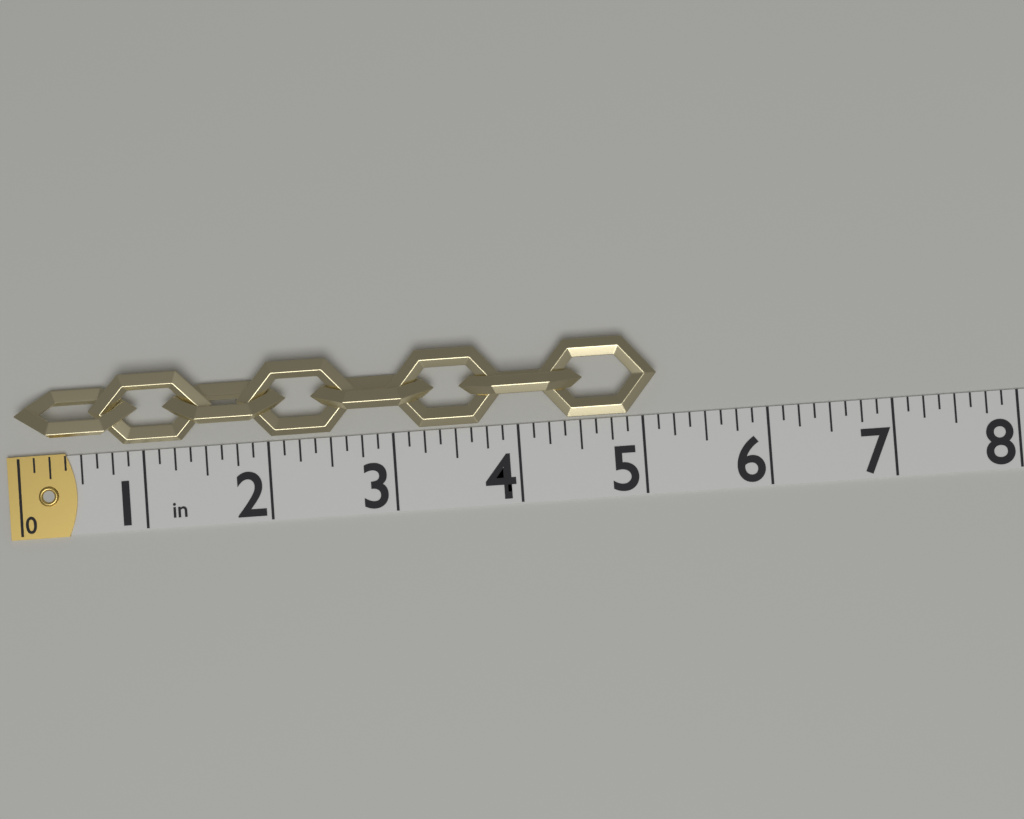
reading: 5.125 in
